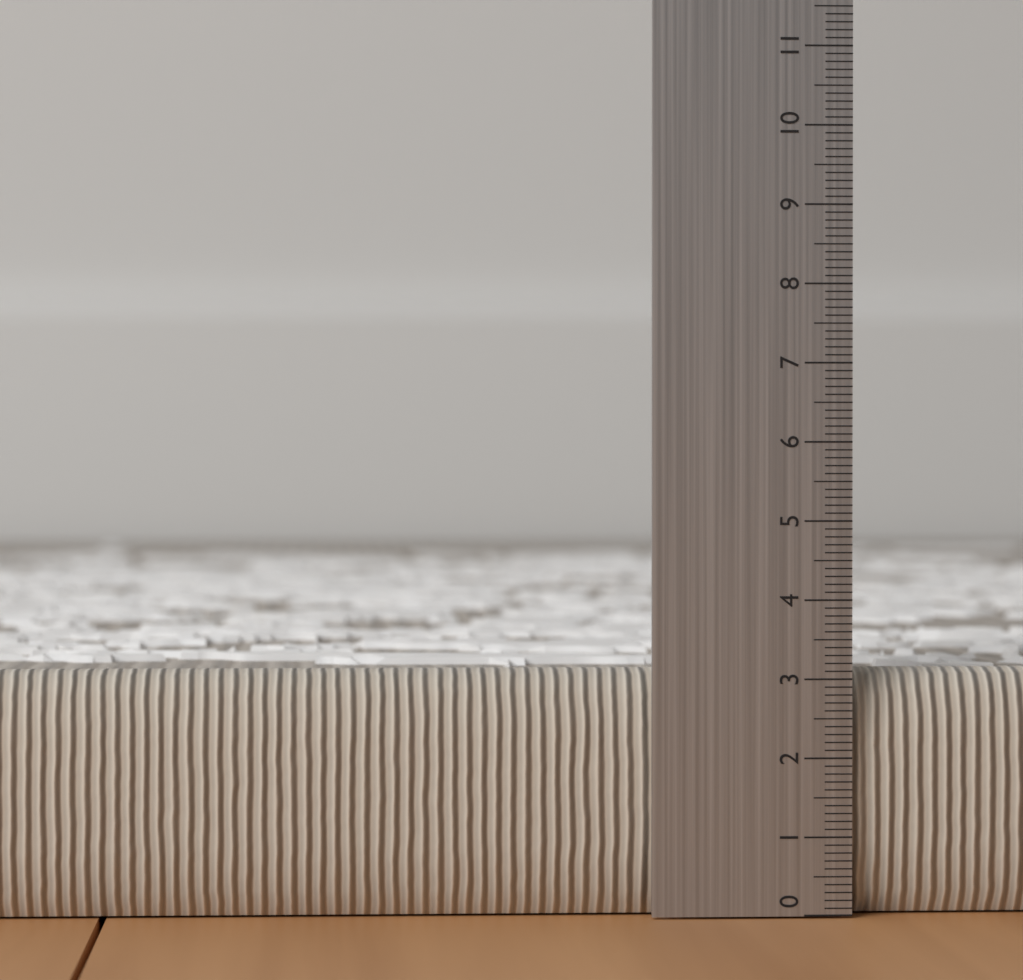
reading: 3.1 (no unit)
